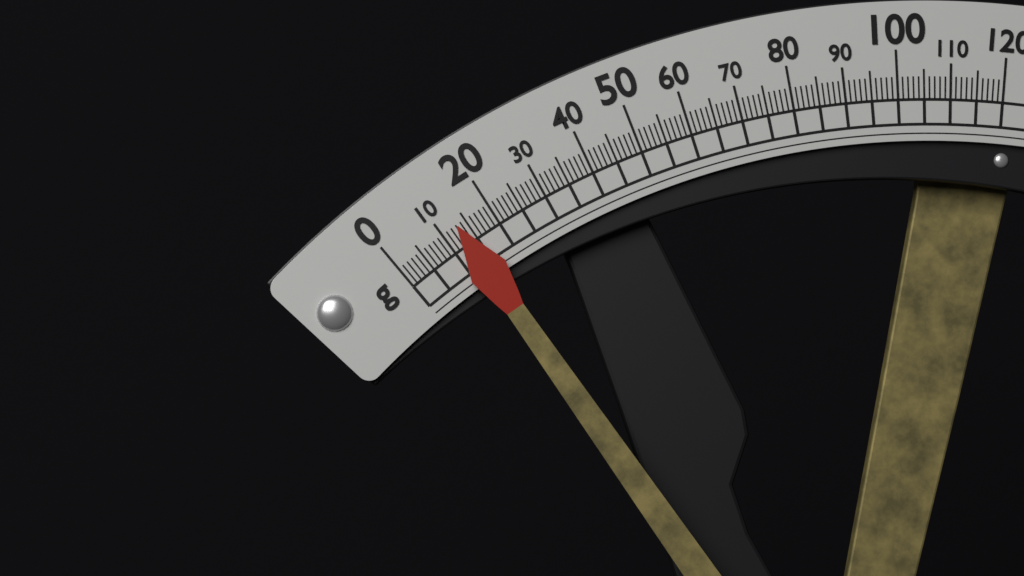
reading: 13 g
